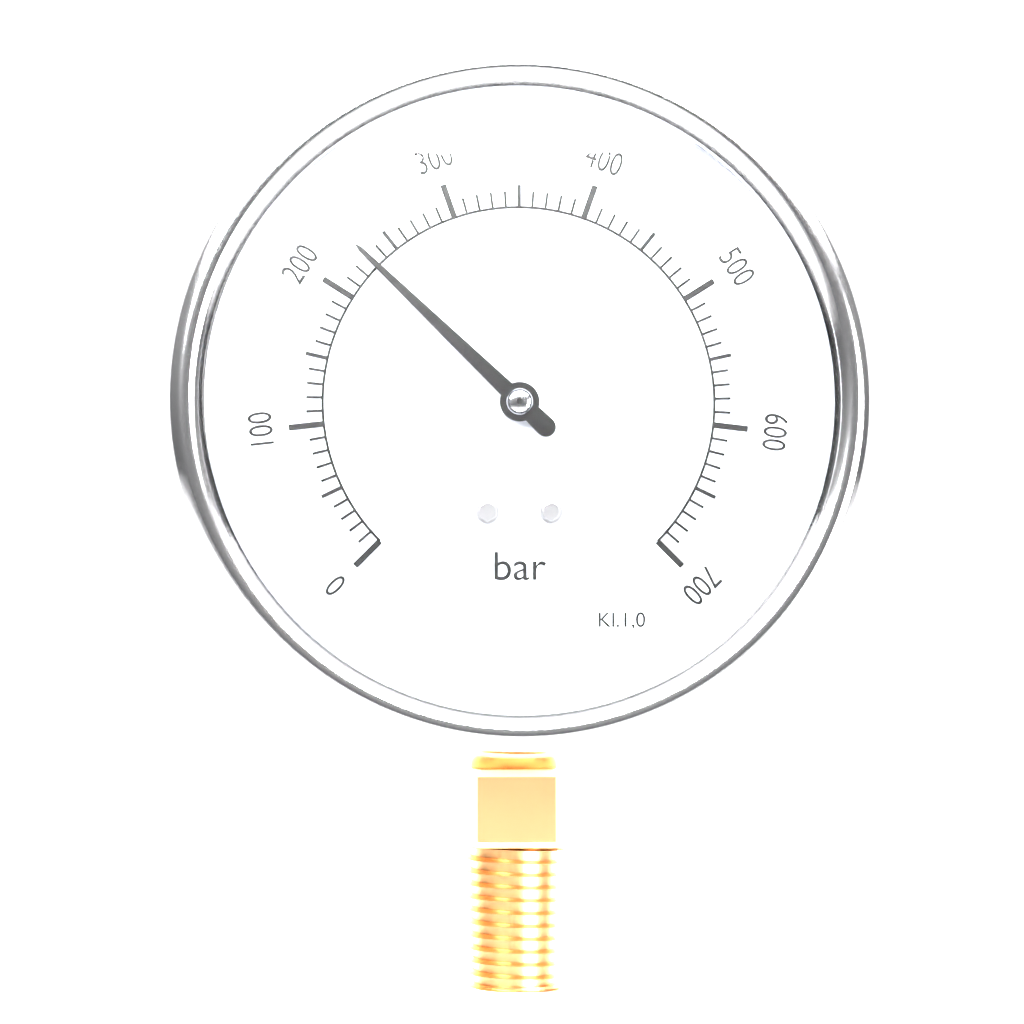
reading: 230 bar
